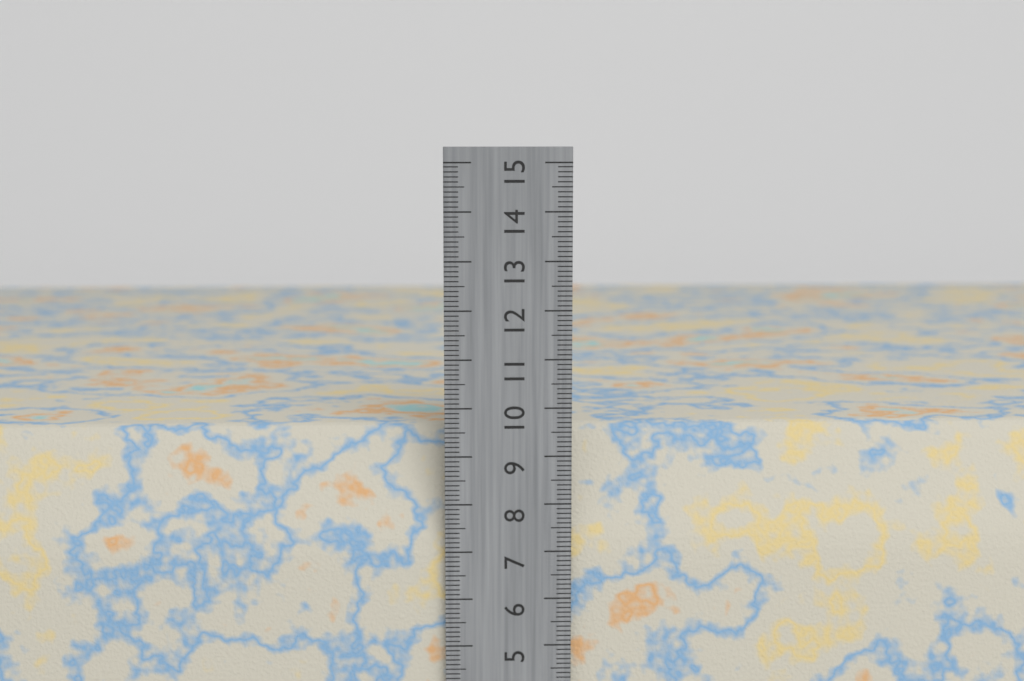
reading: 9.5 cm
